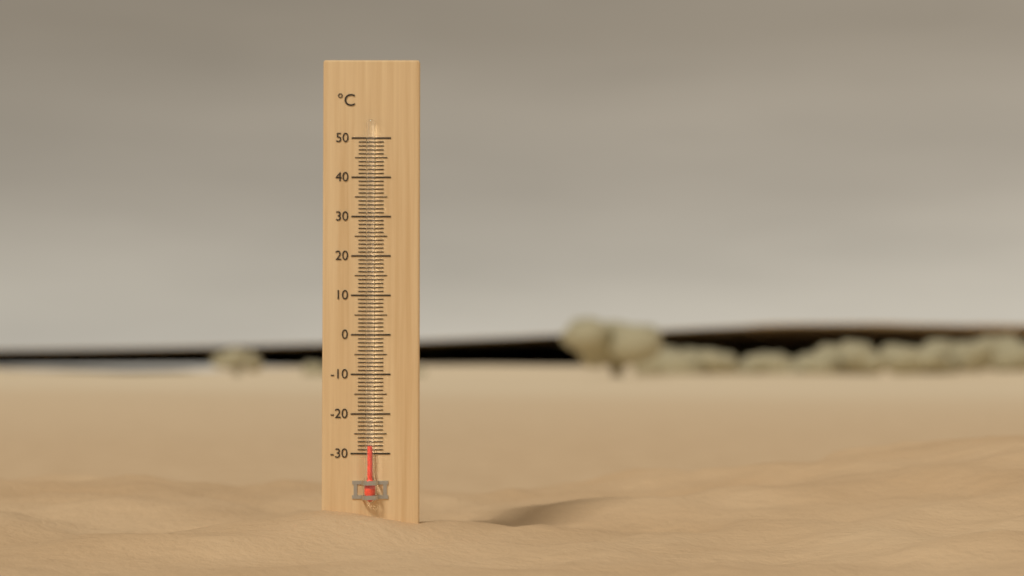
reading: -28 °C
